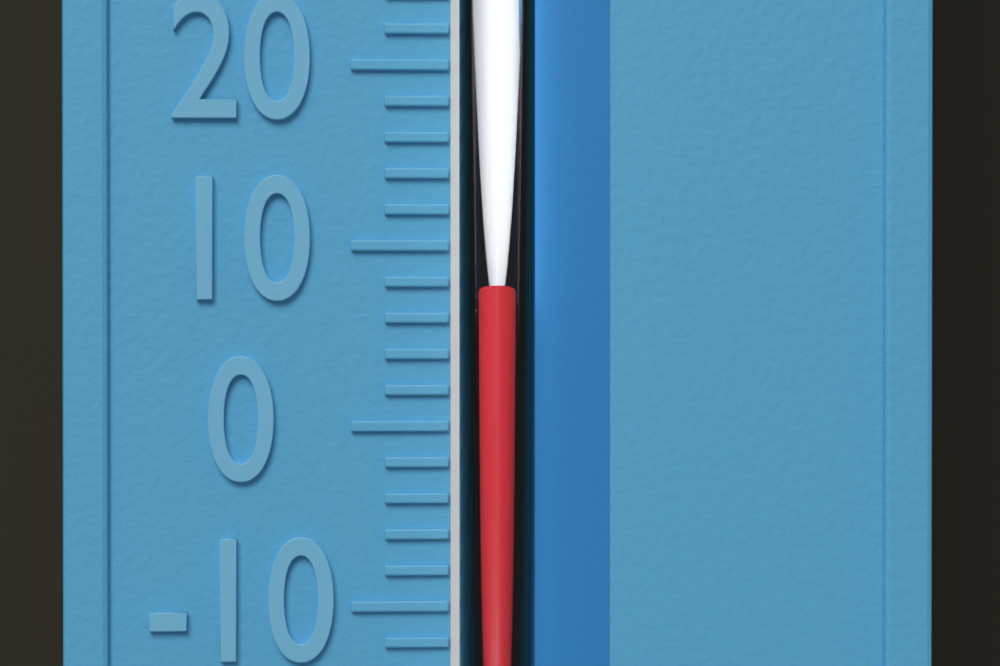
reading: 8 °F
